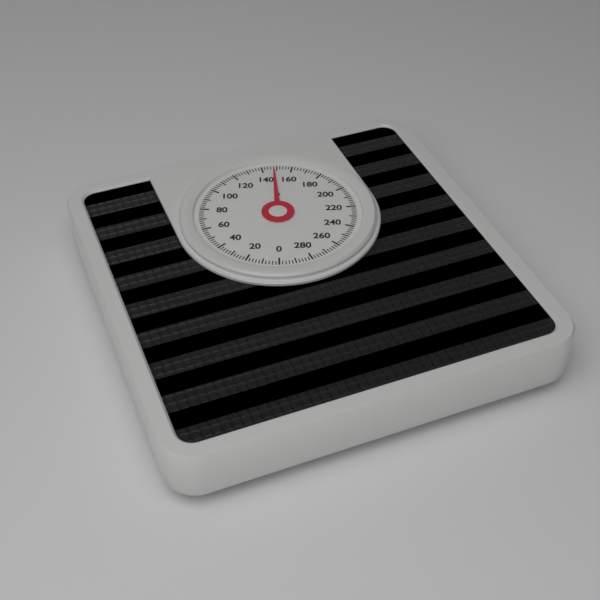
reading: 148 lb
